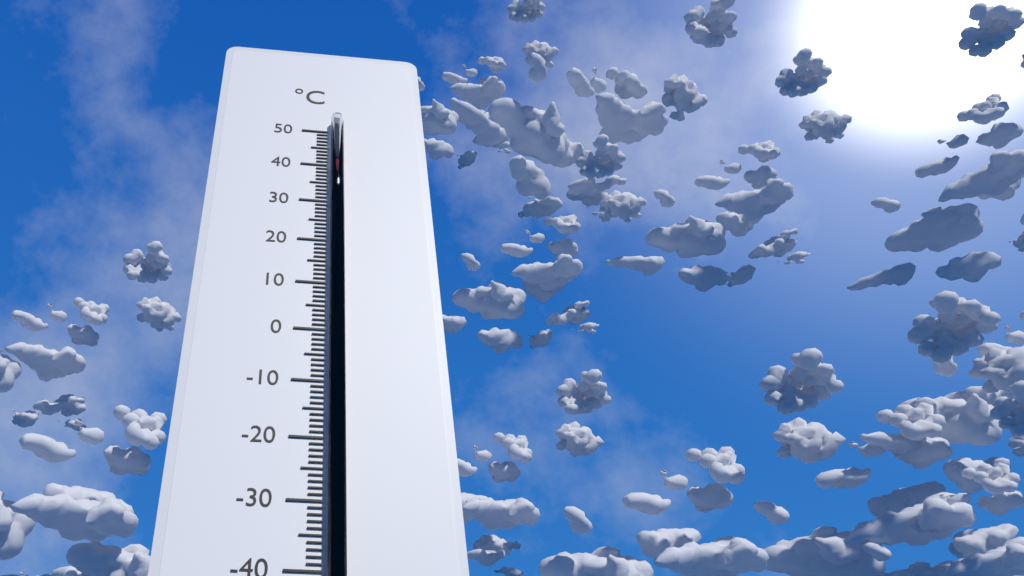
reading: 40 °C
